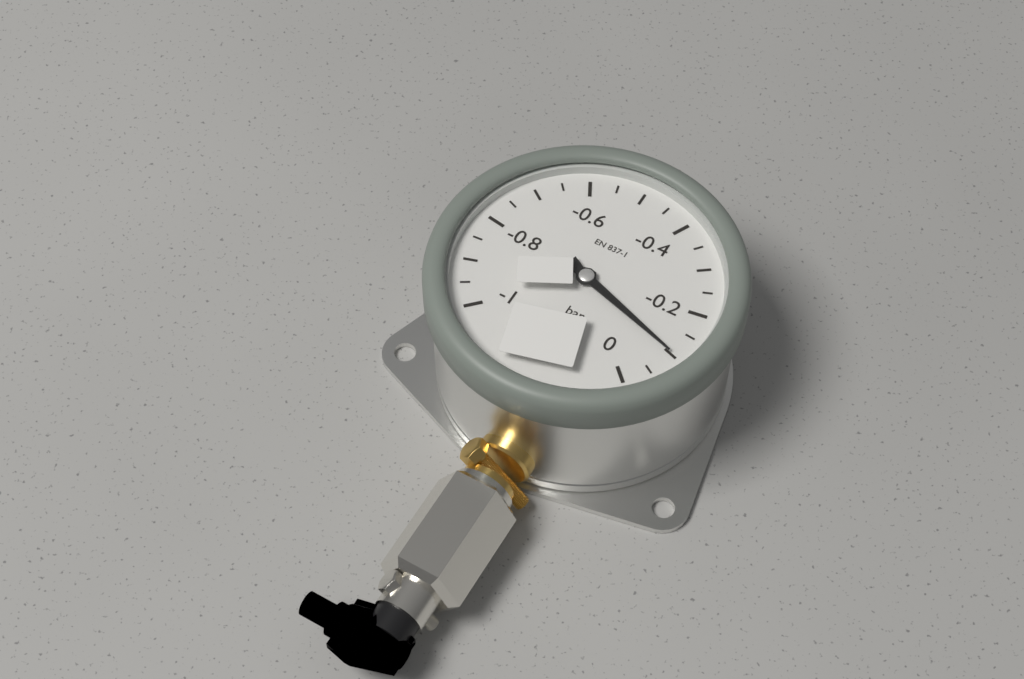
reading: -0.10 bar
